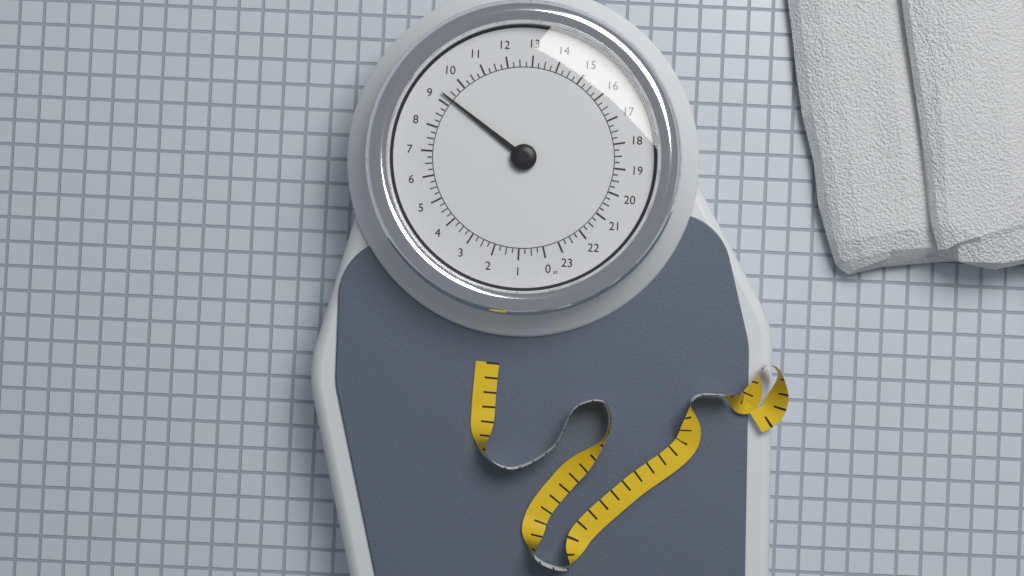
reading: 9.25 st
